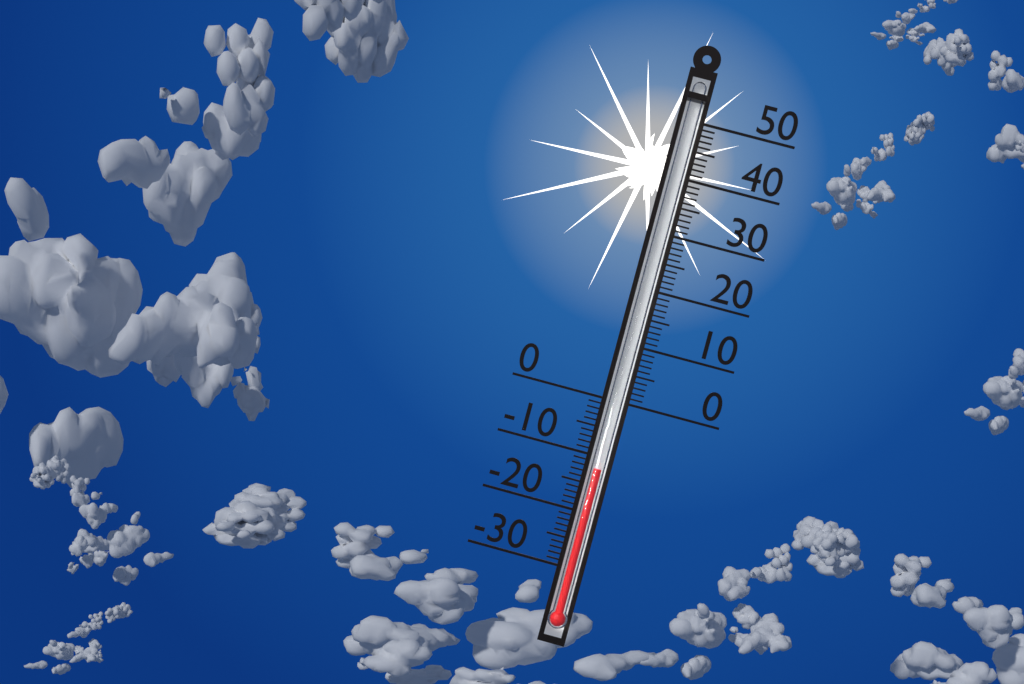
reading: -12 (no unit)
